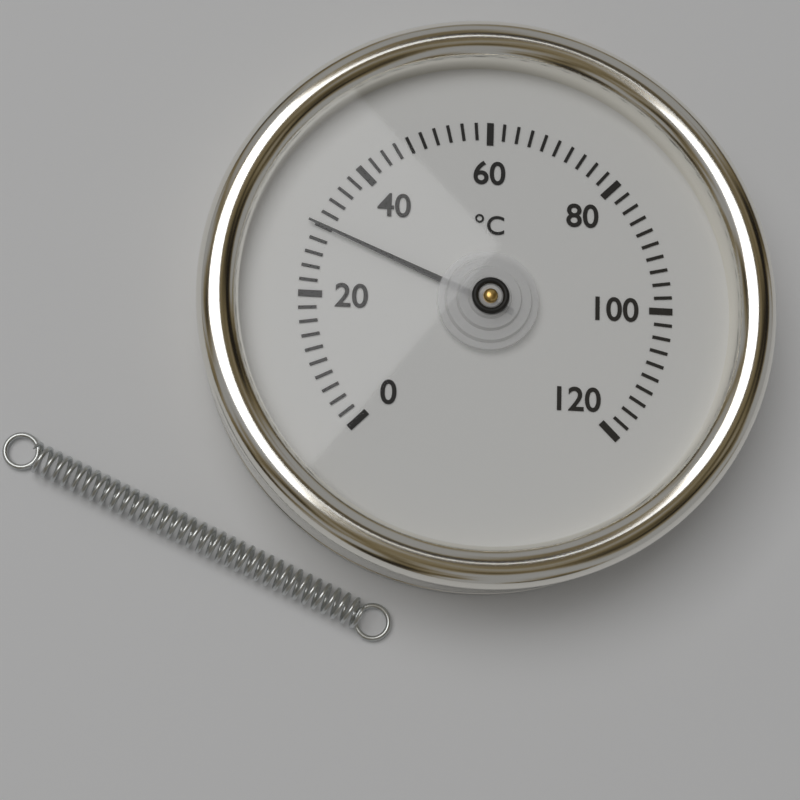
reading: 30 °C
